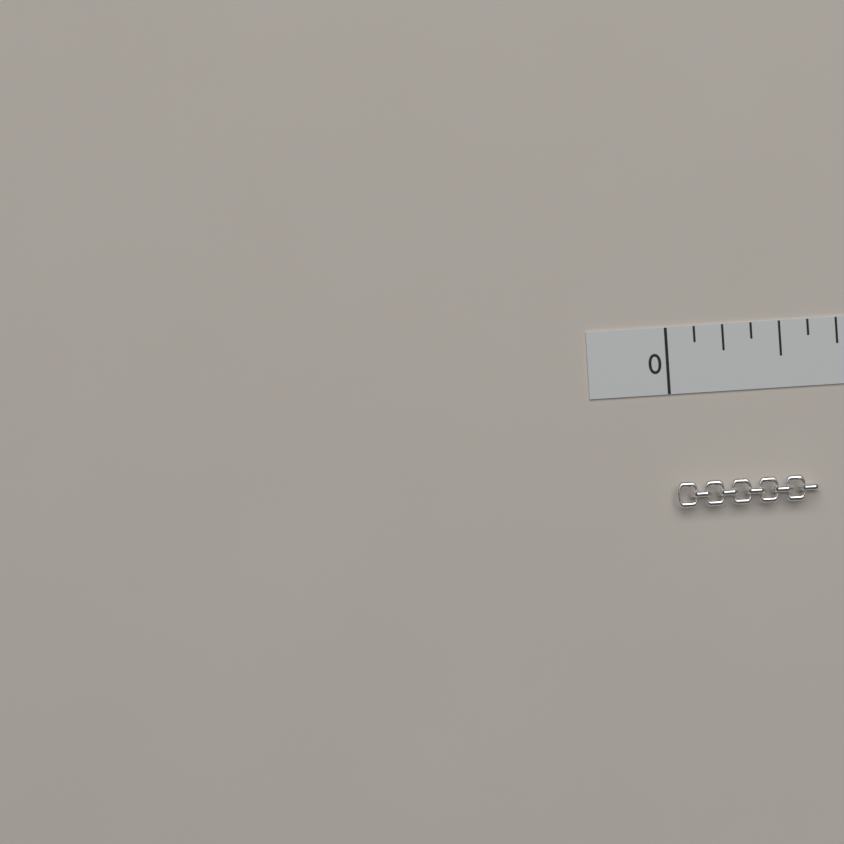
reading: 0.625 in
